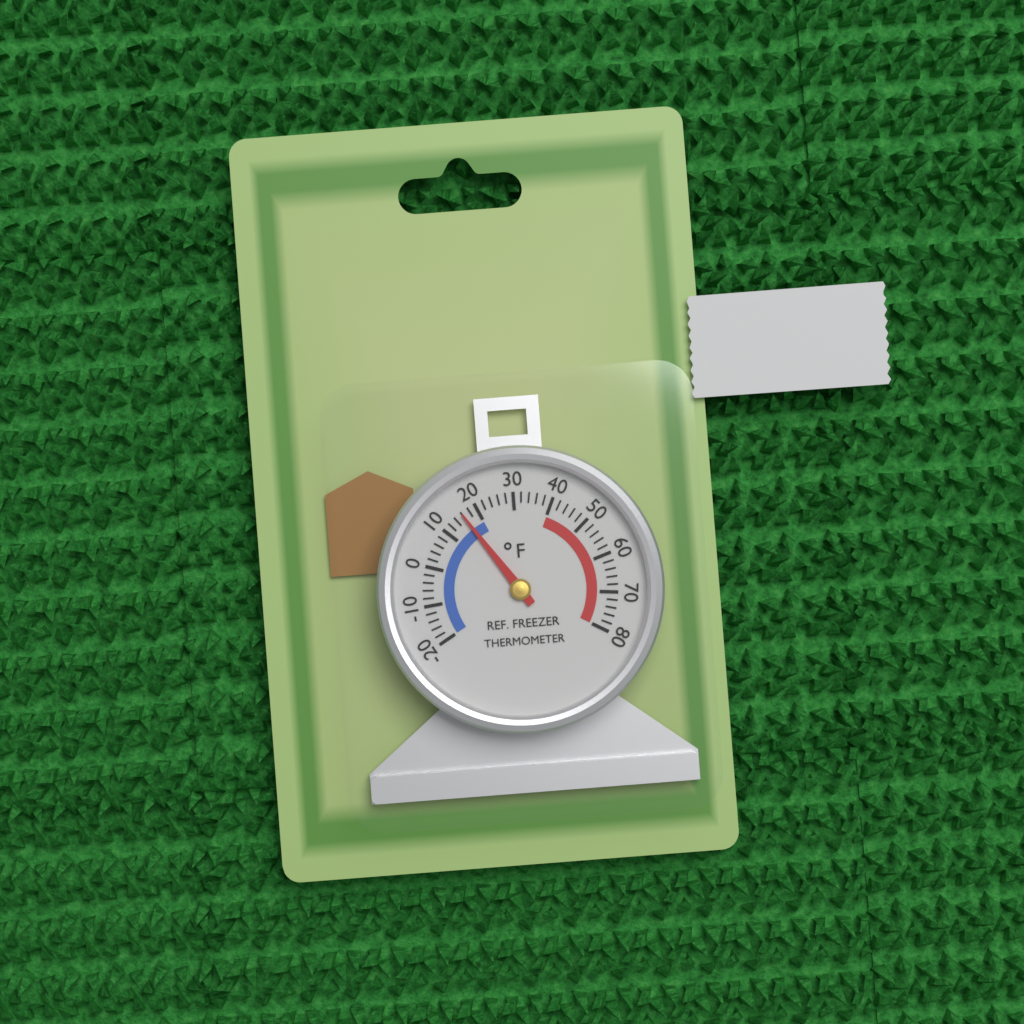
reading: 16 °F
